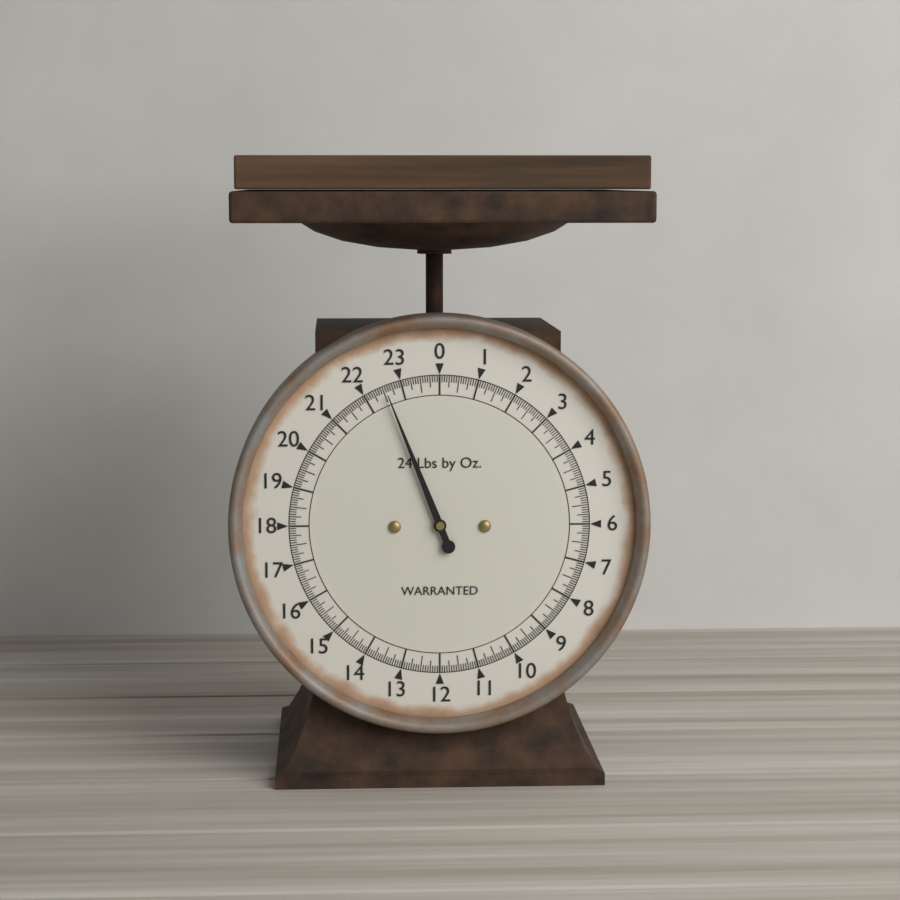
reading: 22.5625 lb
